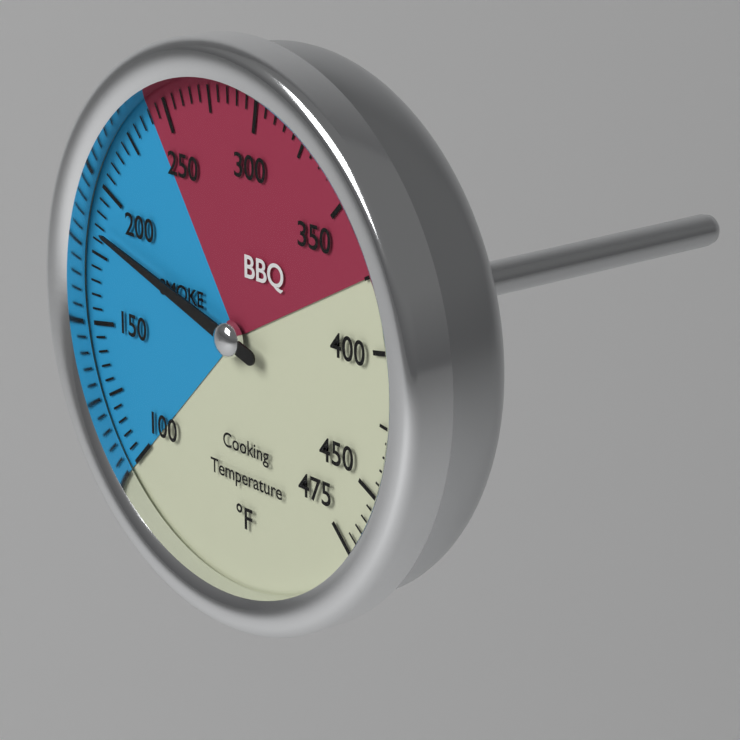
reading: 185 °F
